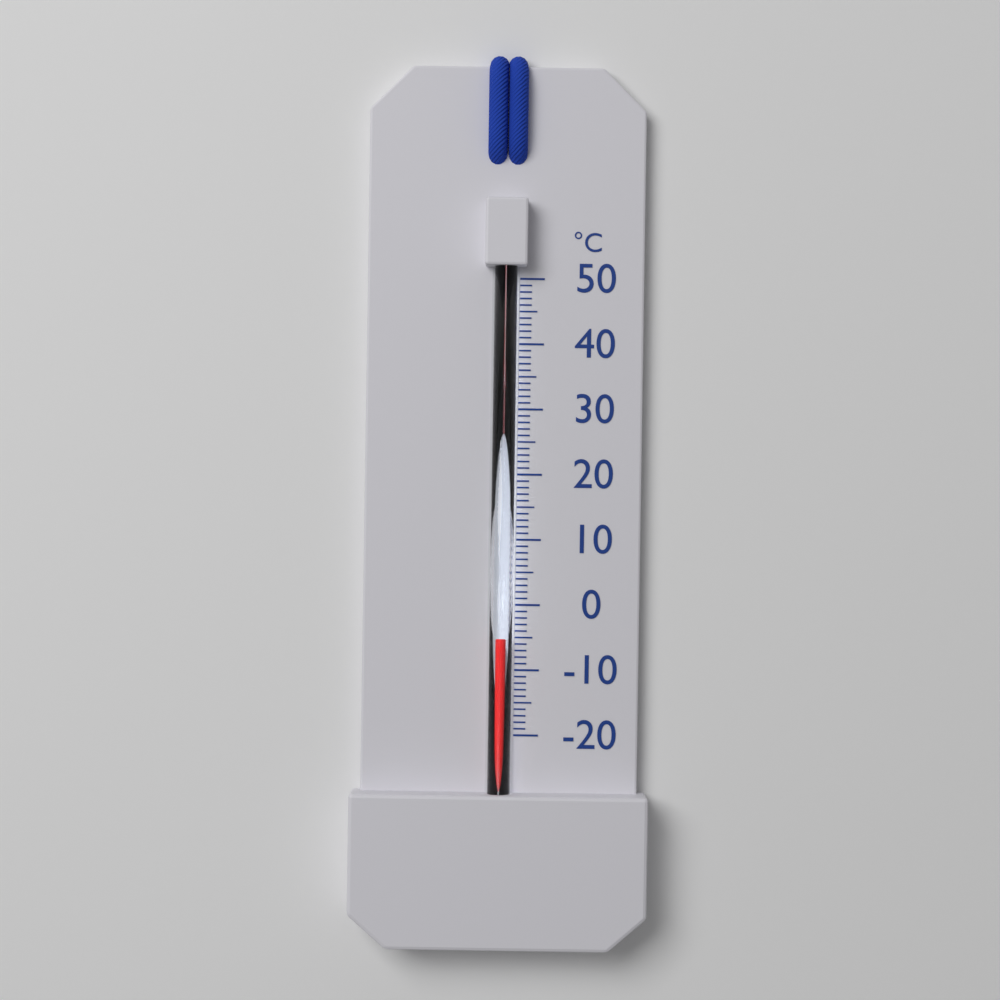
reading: -5 °C
